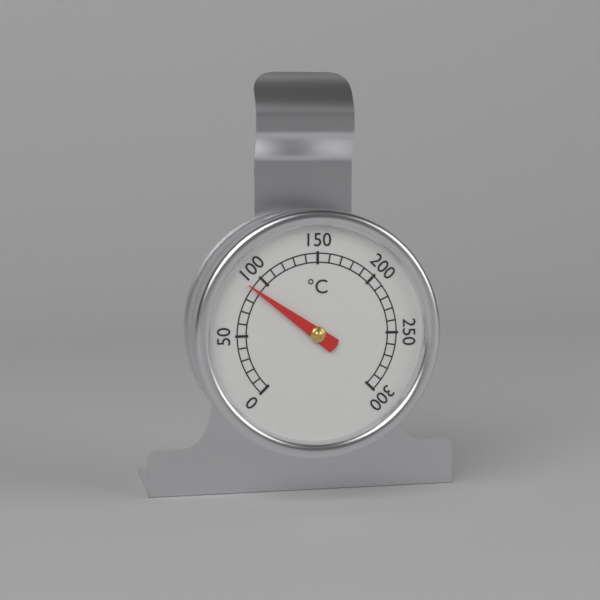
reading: 90 °C
